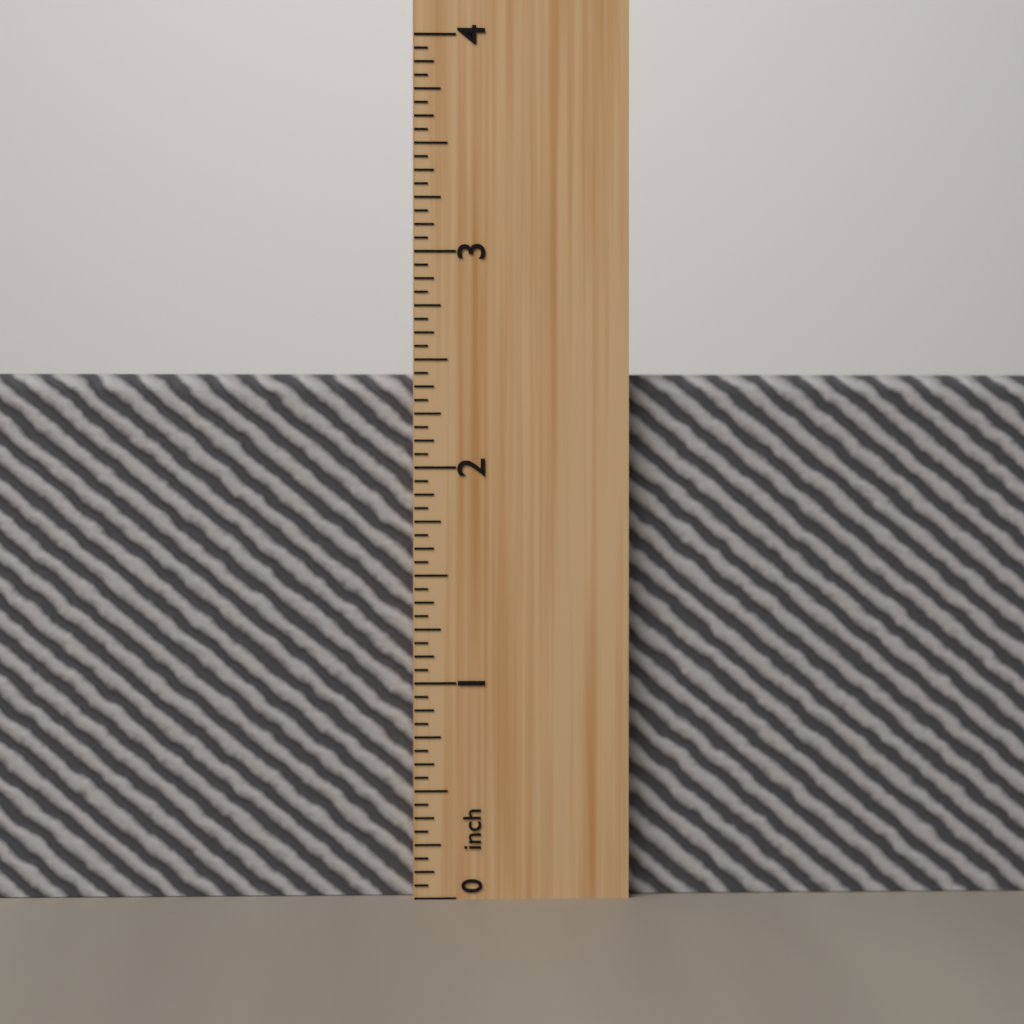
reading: 2.4375 inch
